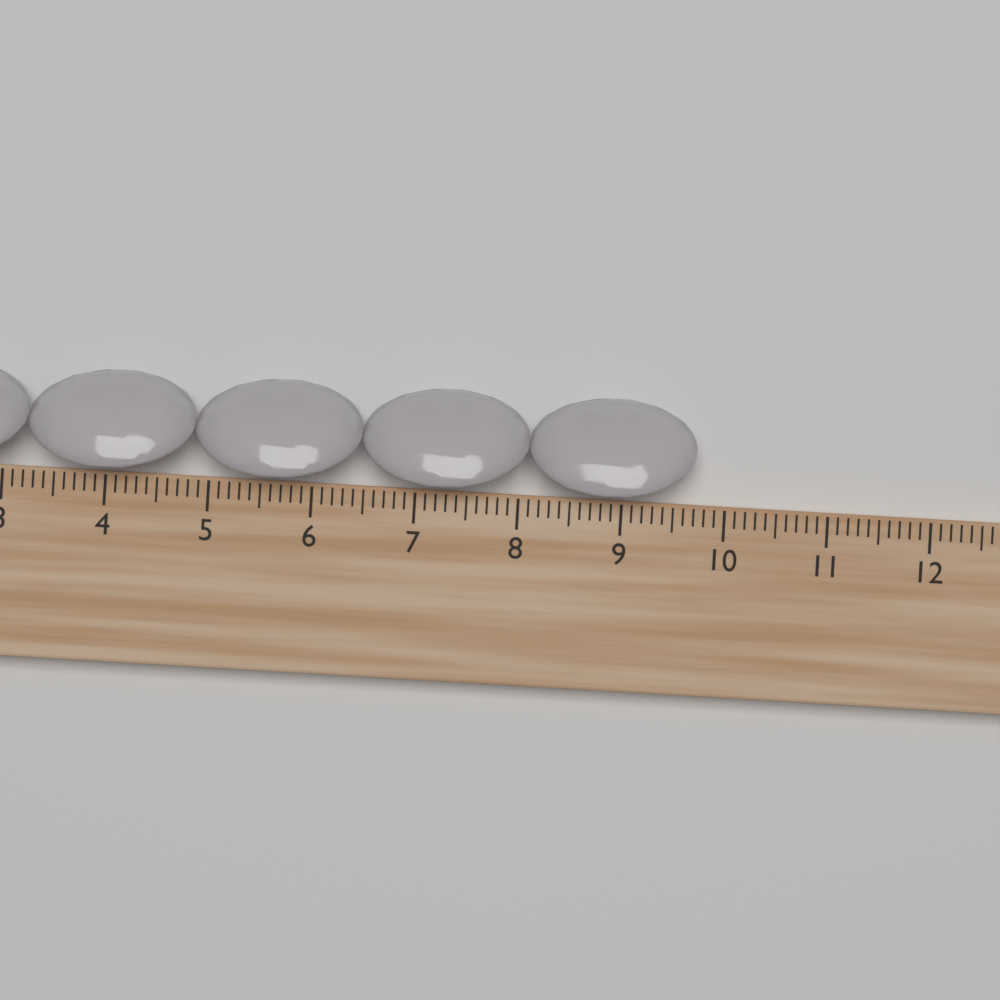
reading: 9.7 cm
